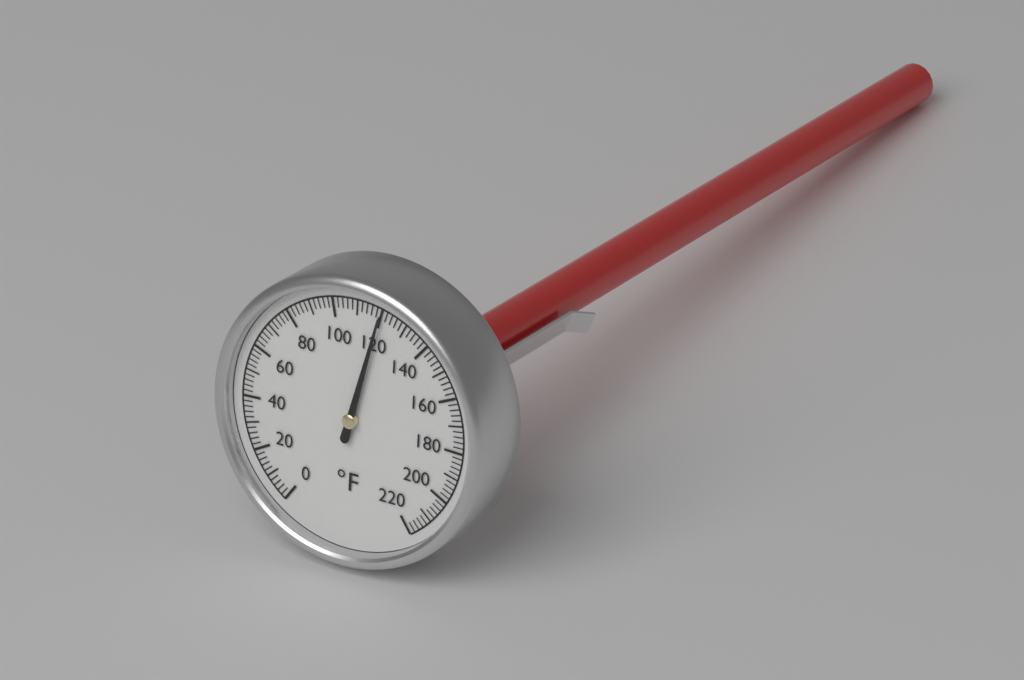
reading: 120 °F
